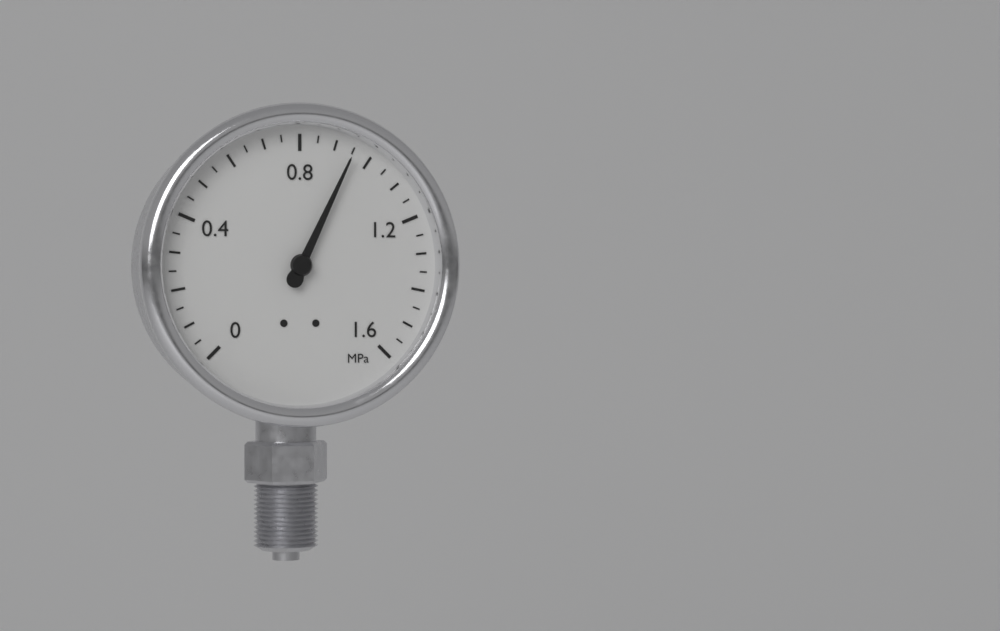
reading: 0.95 MPa
